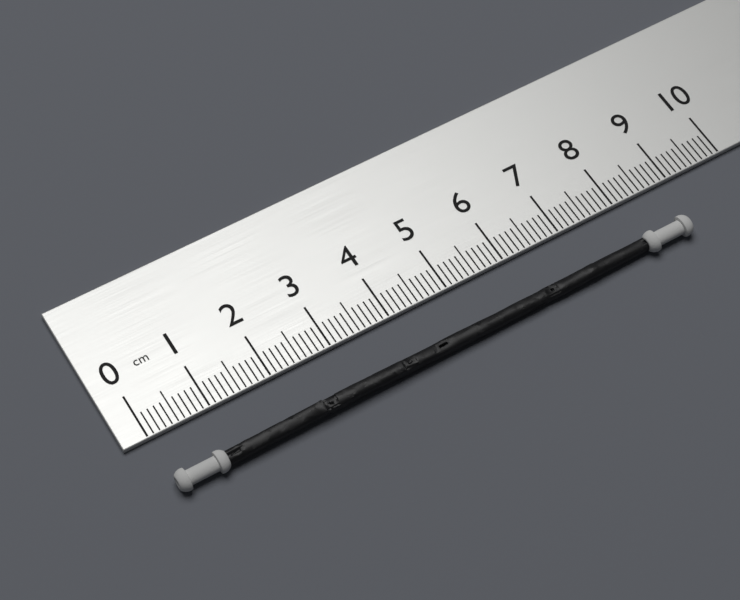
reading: 8.8 cm
